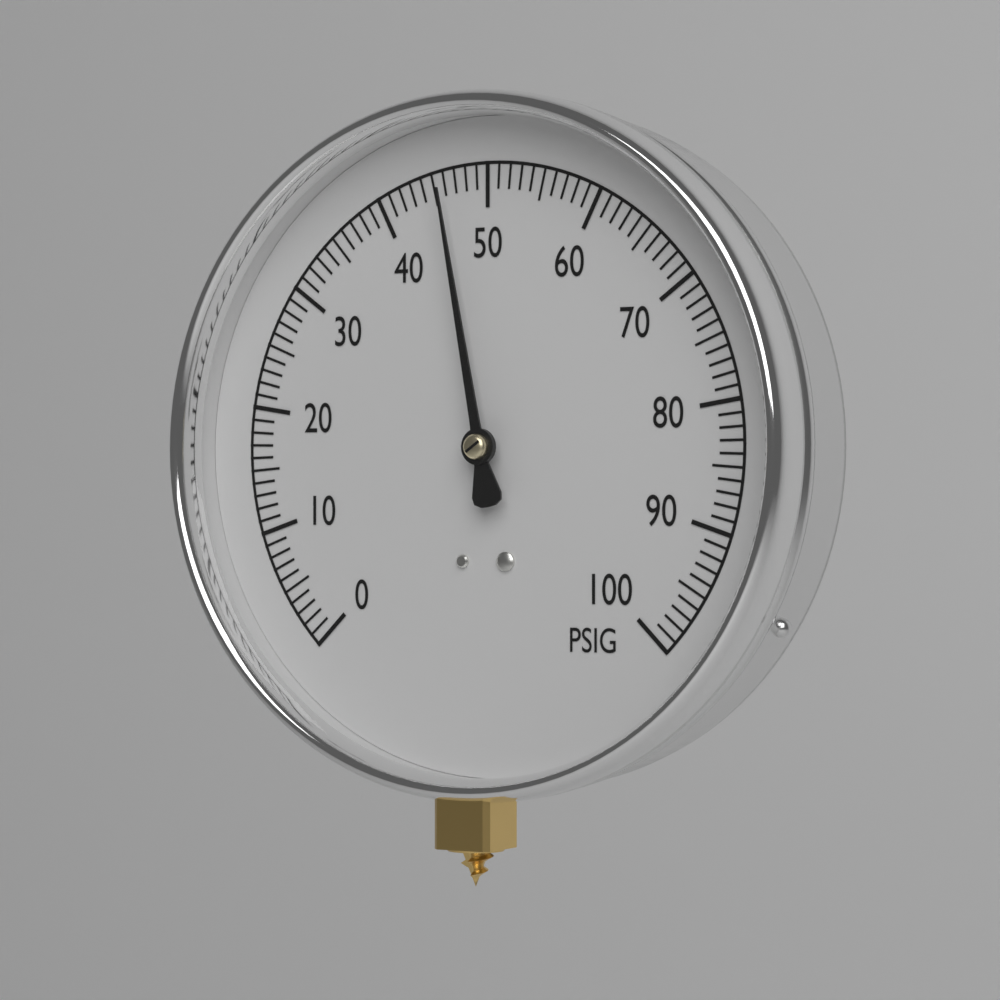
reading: 46 PSIG
